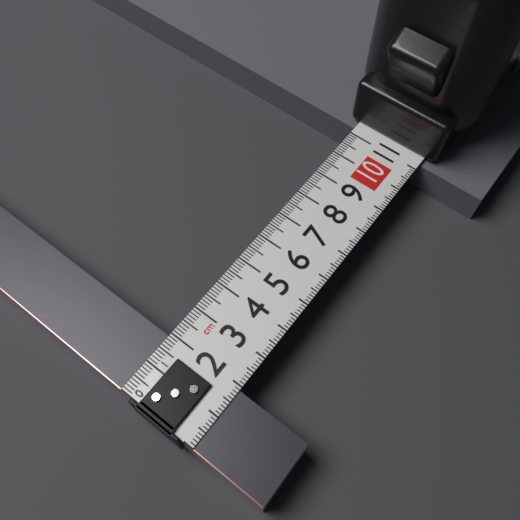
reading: 1.9 cm
